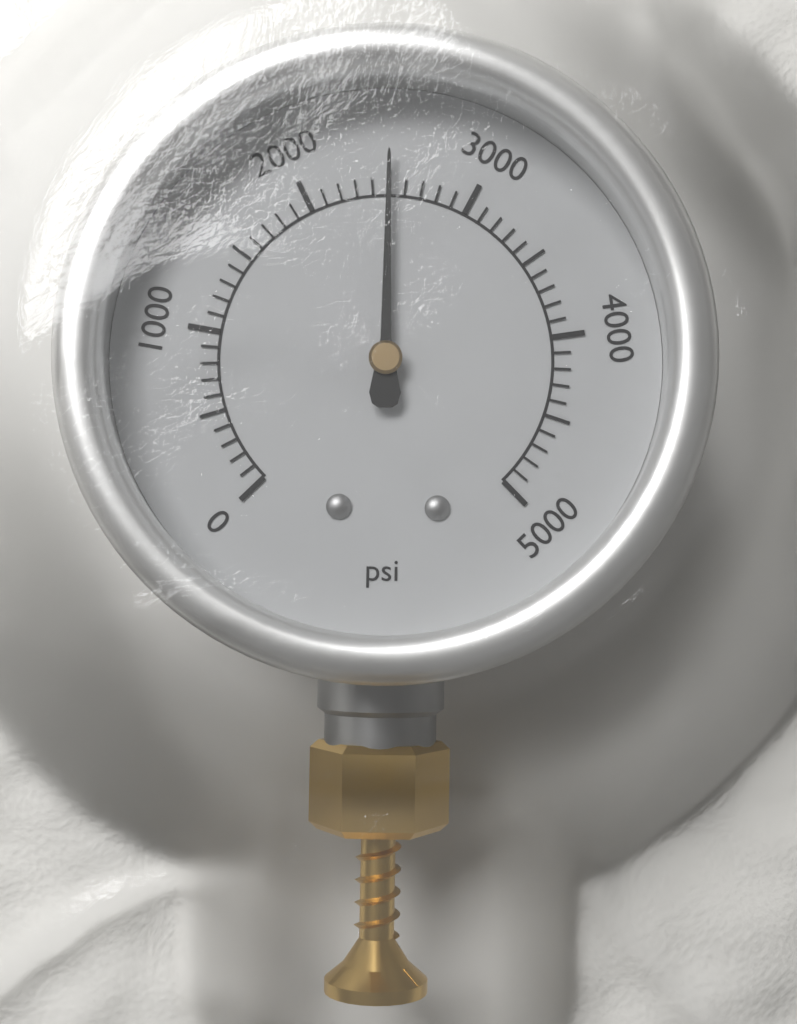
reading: 2500 psi
